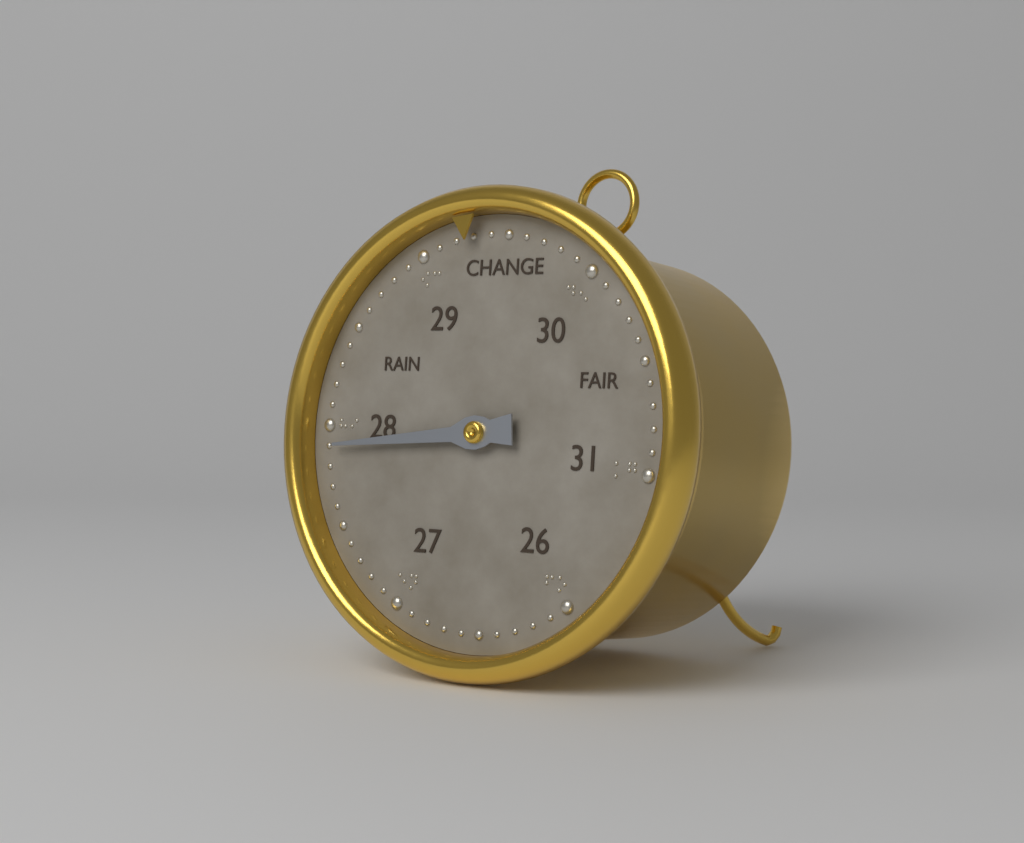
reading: 27.9 (no unit)
